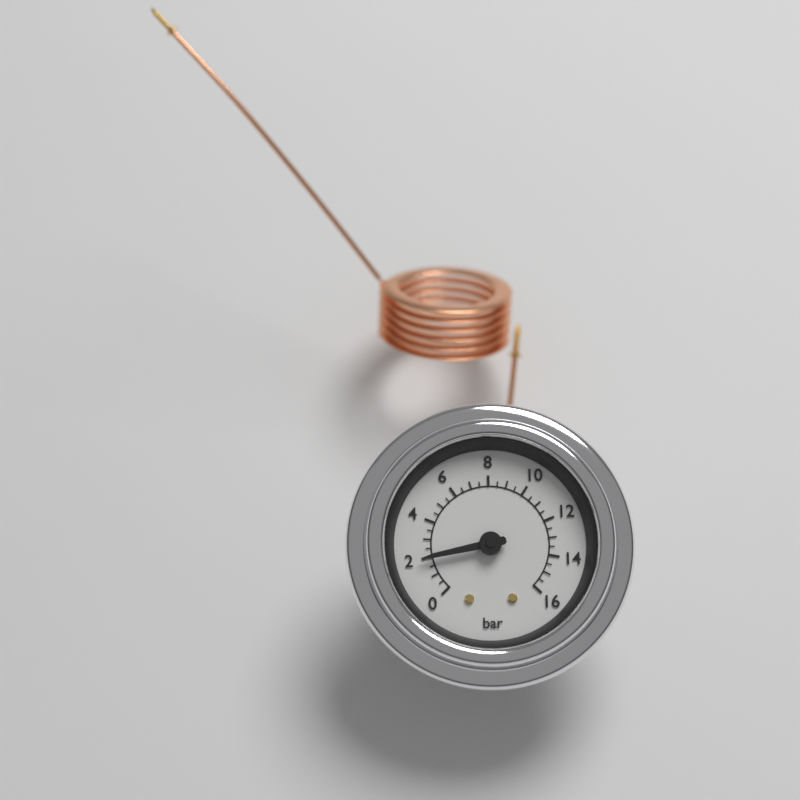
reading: 2.0 bar
